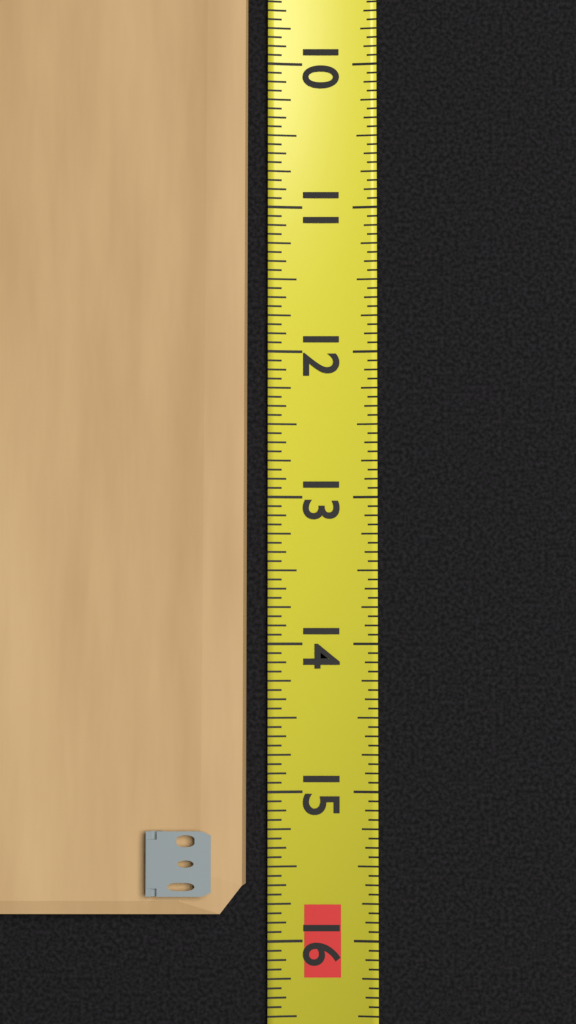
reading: 15.8000 (no unit)
